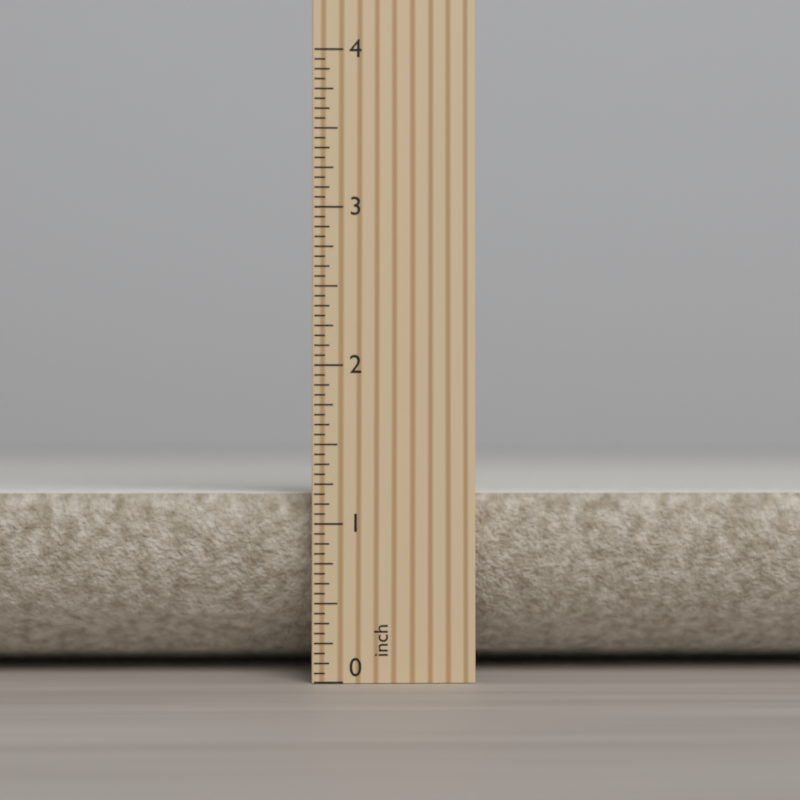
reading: 1.1875 inch
